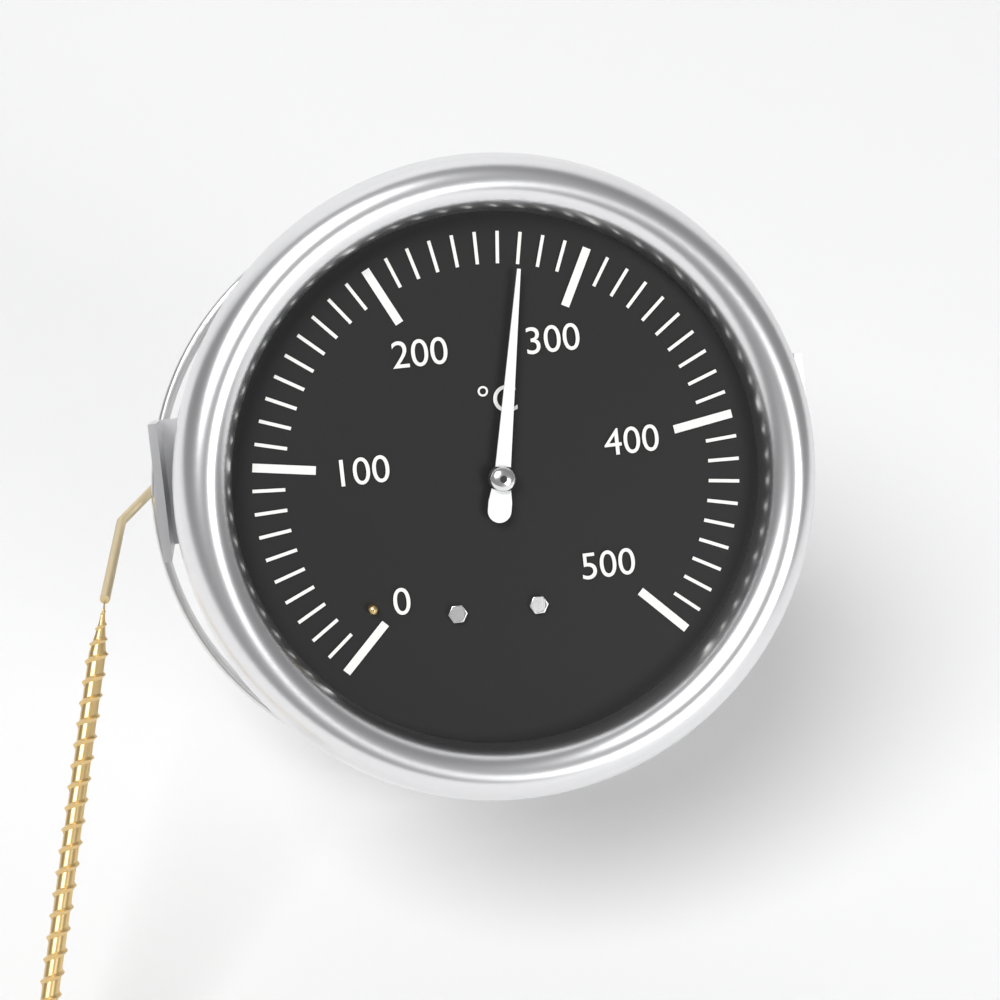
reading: 270 °C
